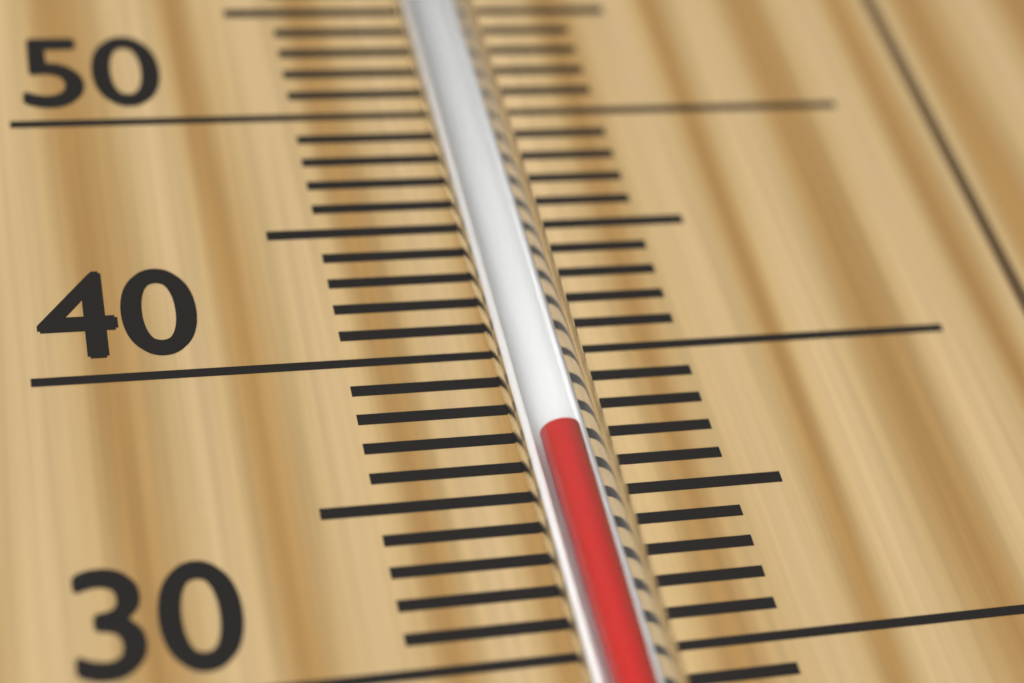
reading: 36 °C
